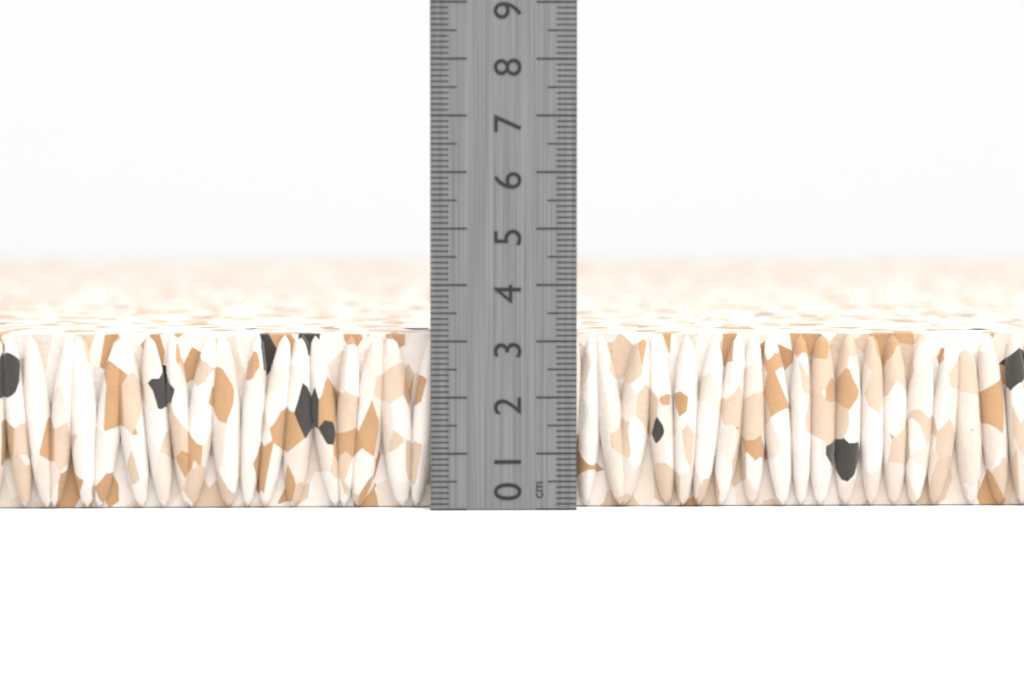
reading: 3.1 cm
